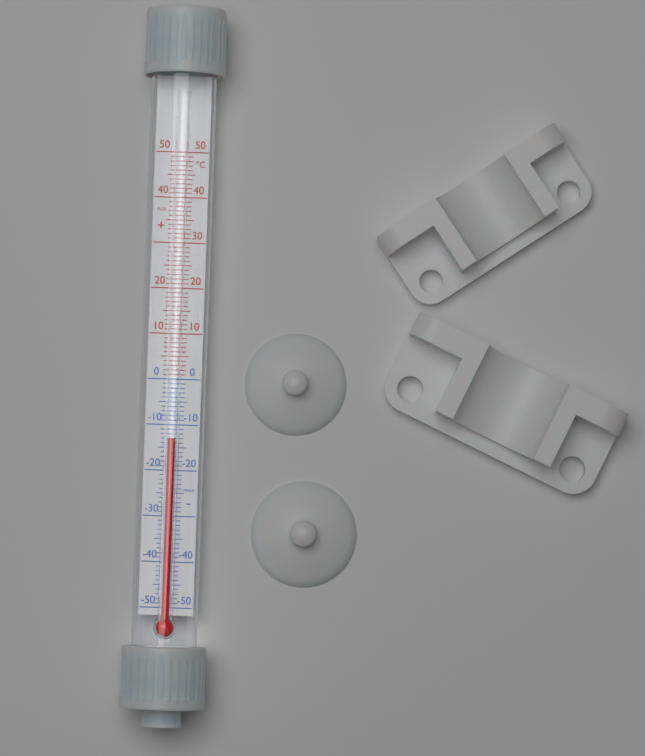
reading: -13 °C
